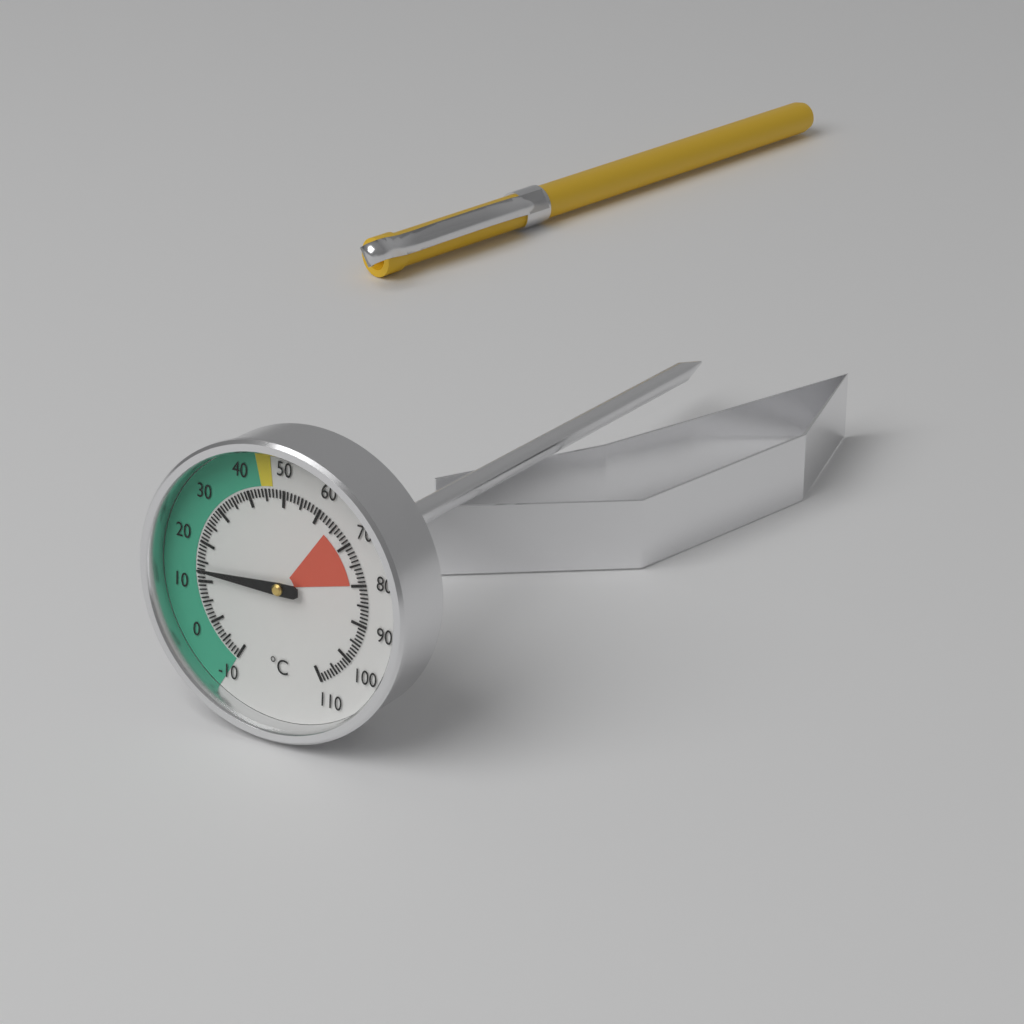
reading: 13 °C
